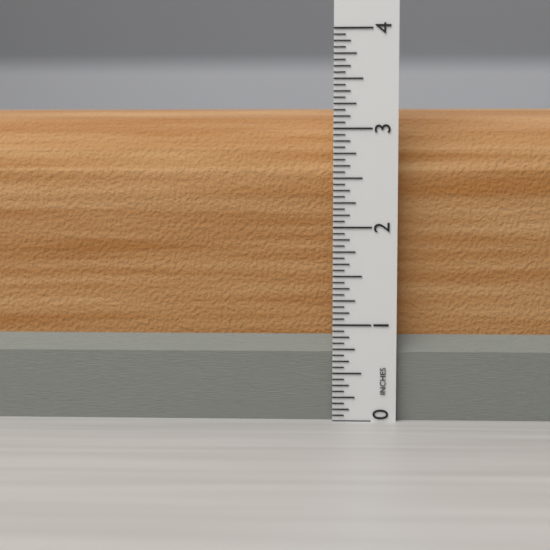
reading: 3.2500 in
